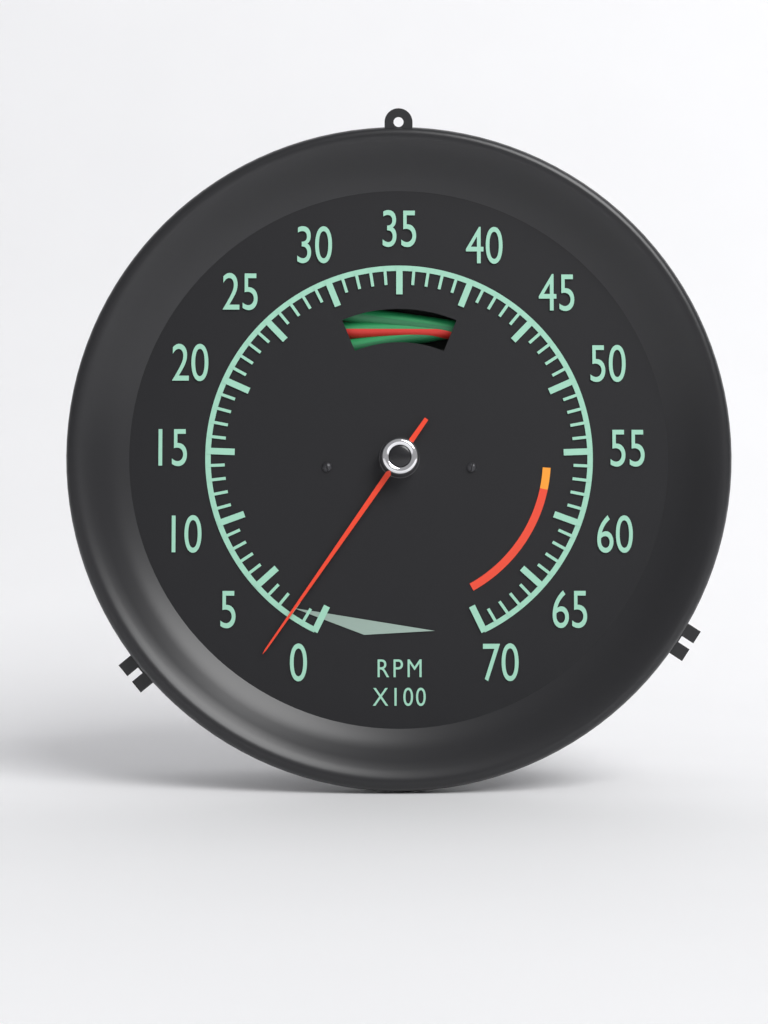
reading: 2 RPM x100
